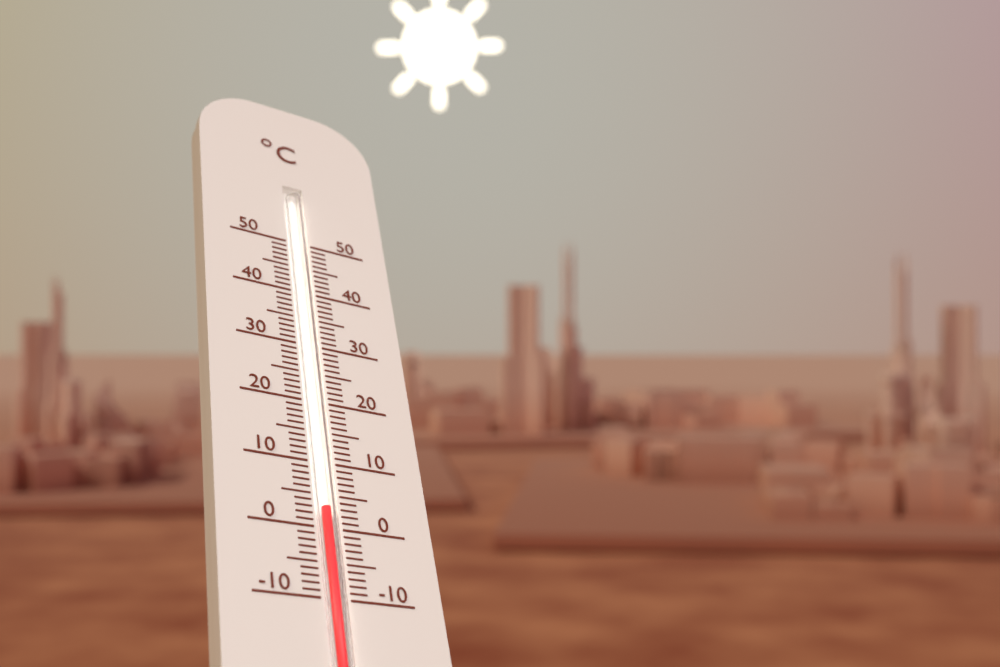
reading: 3 °C
